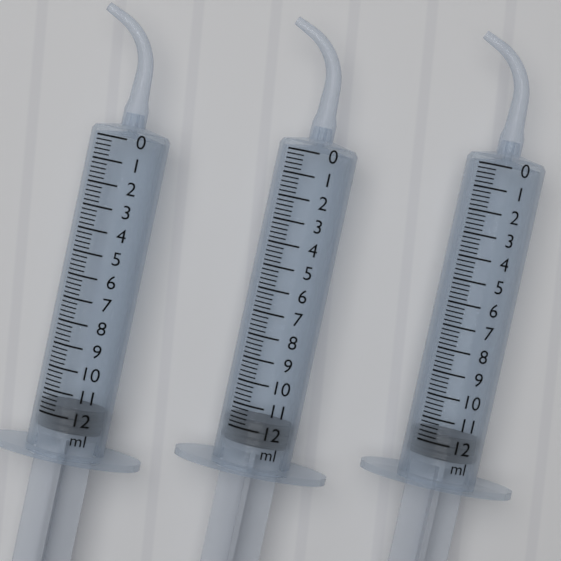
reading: 11.6 ml
